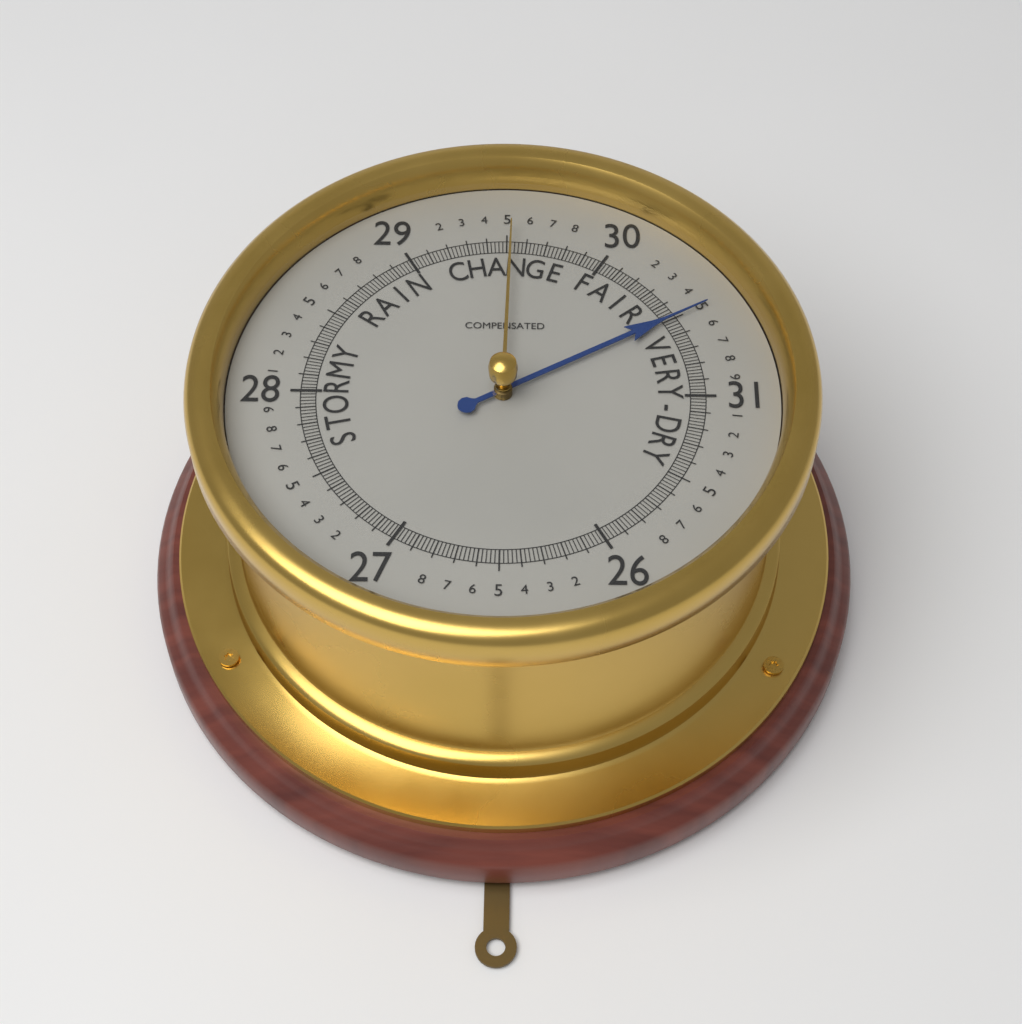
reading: 30.50 (no unit)
